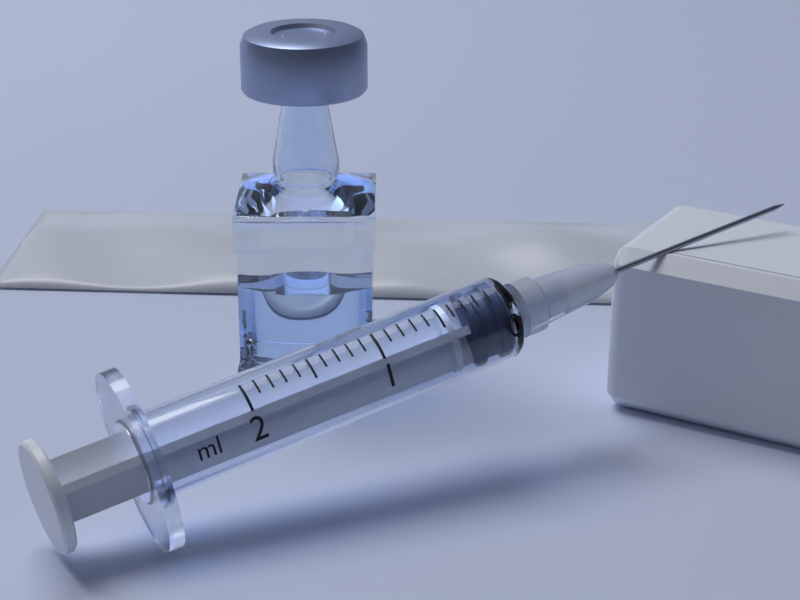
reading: 0.0 ml
